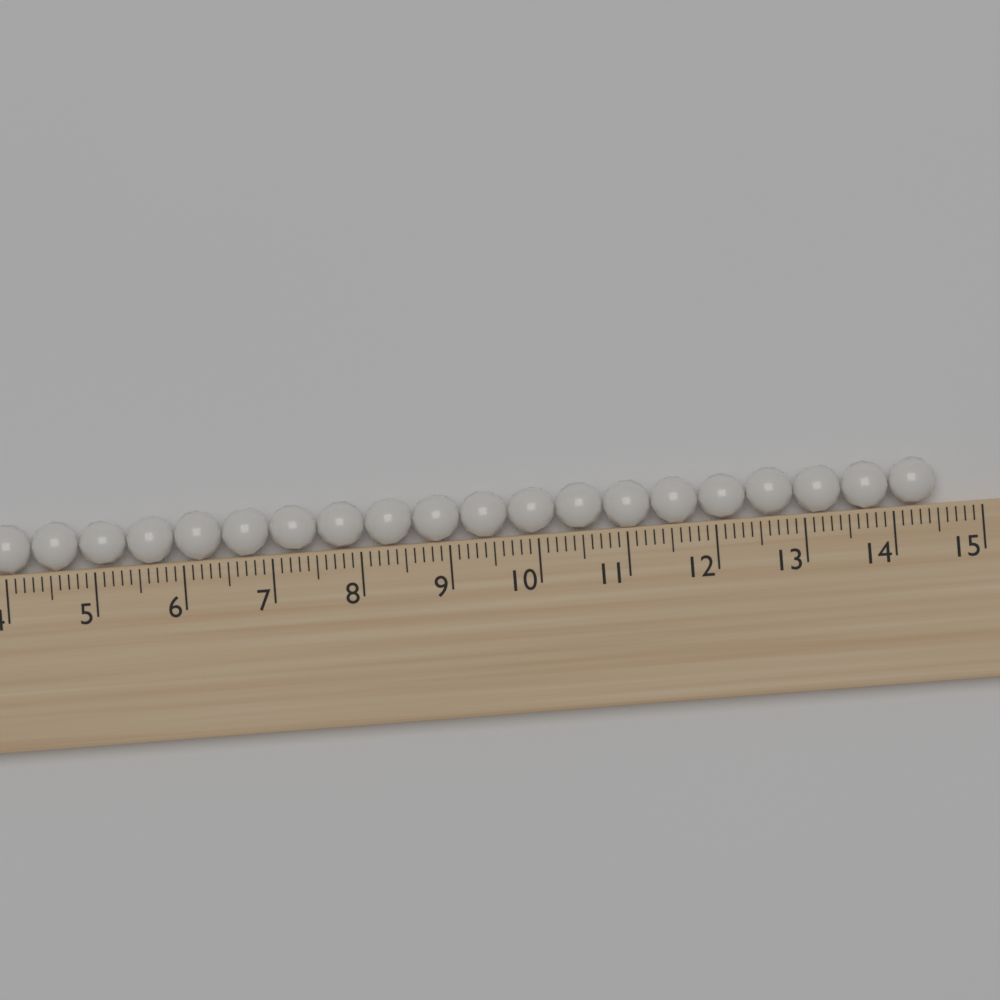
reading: 14.5 (no unit)
